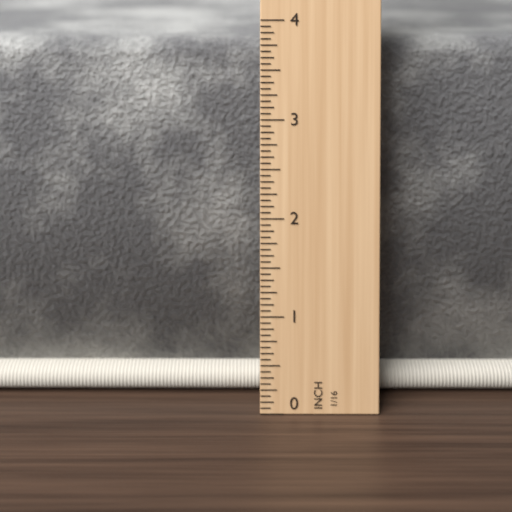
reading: 3.7500 in
